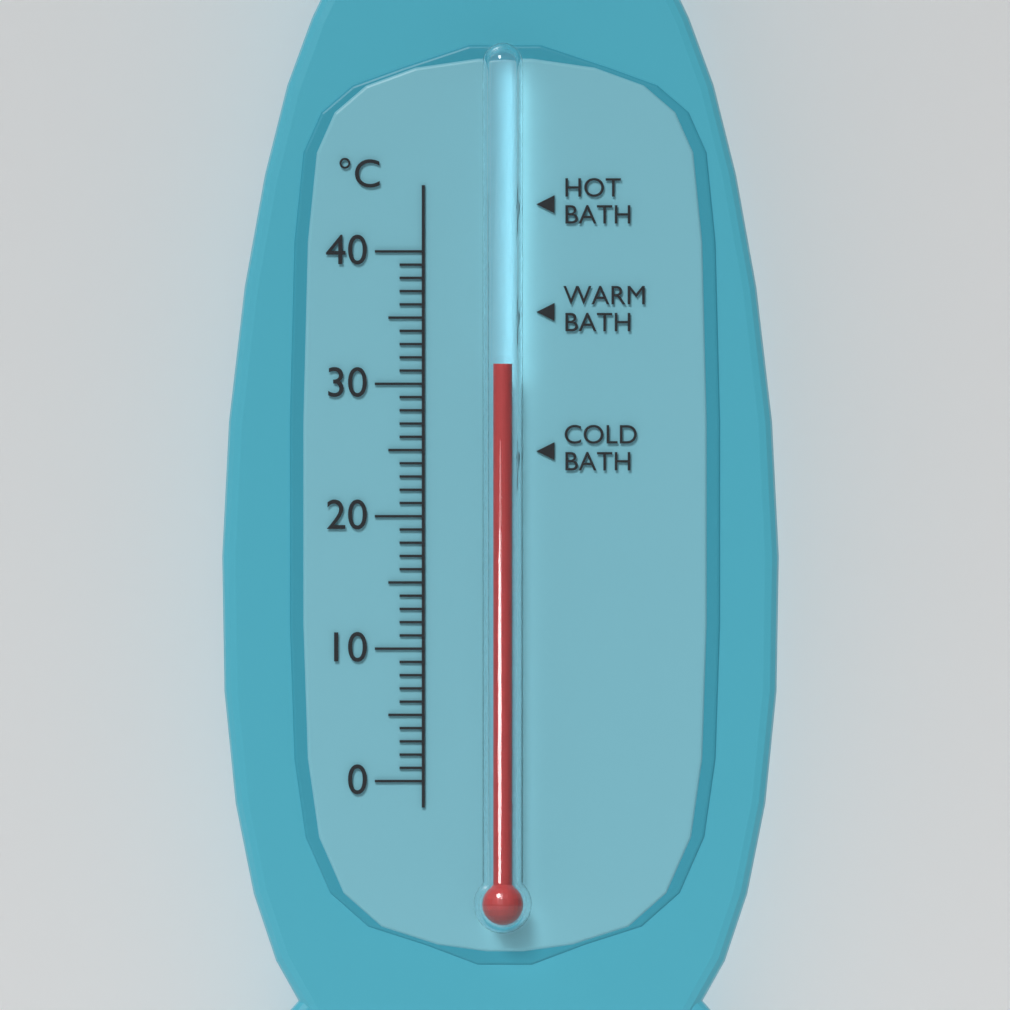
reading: 31.5 °C
